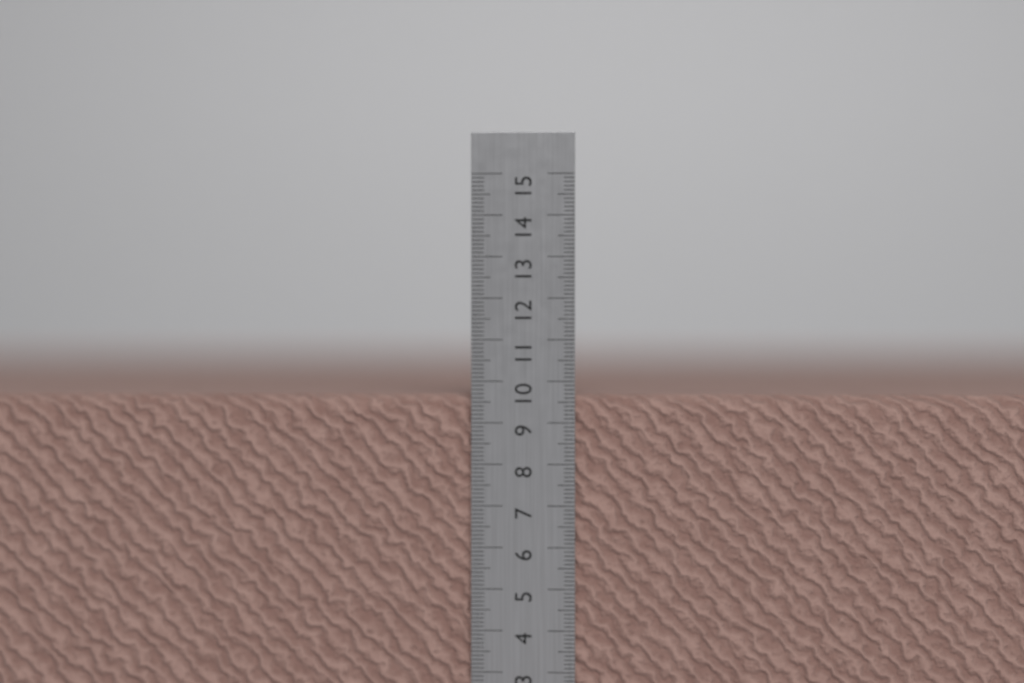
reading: 9.7 cm
